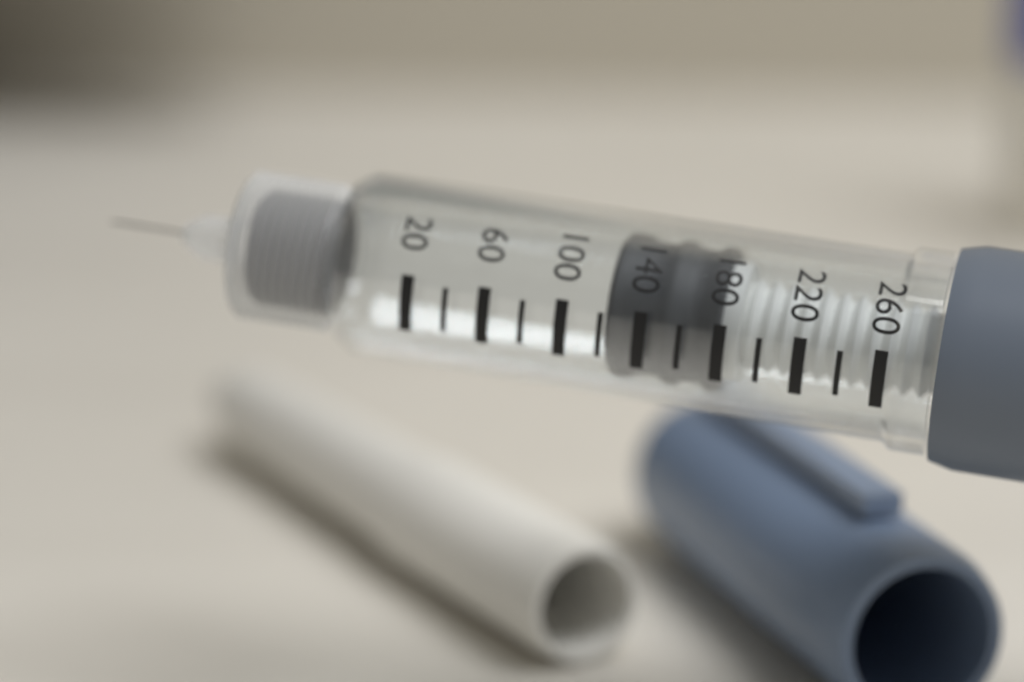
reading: 120 (no unit)
